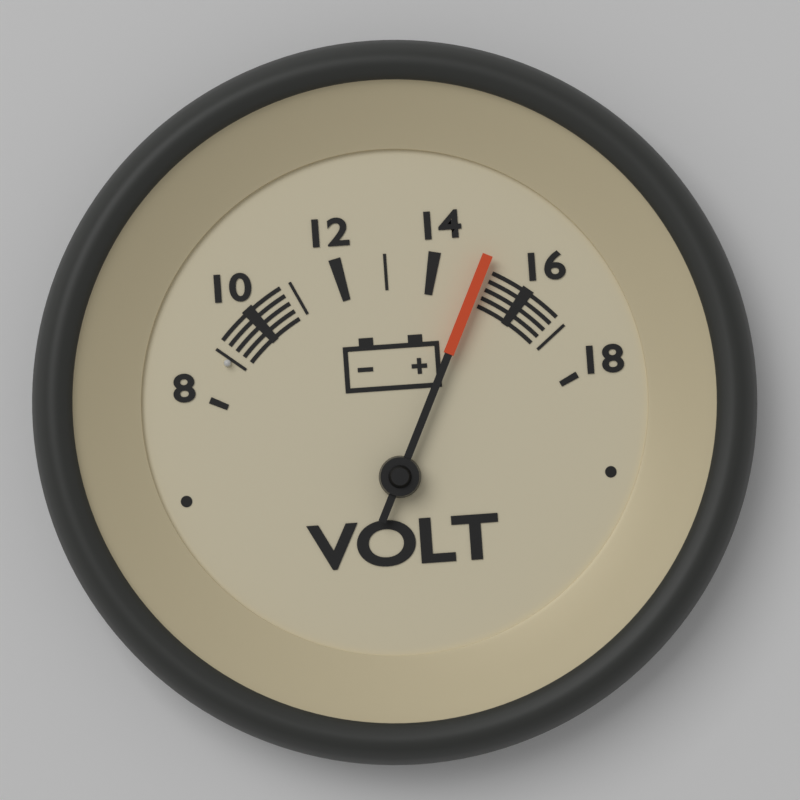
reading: 15 V
